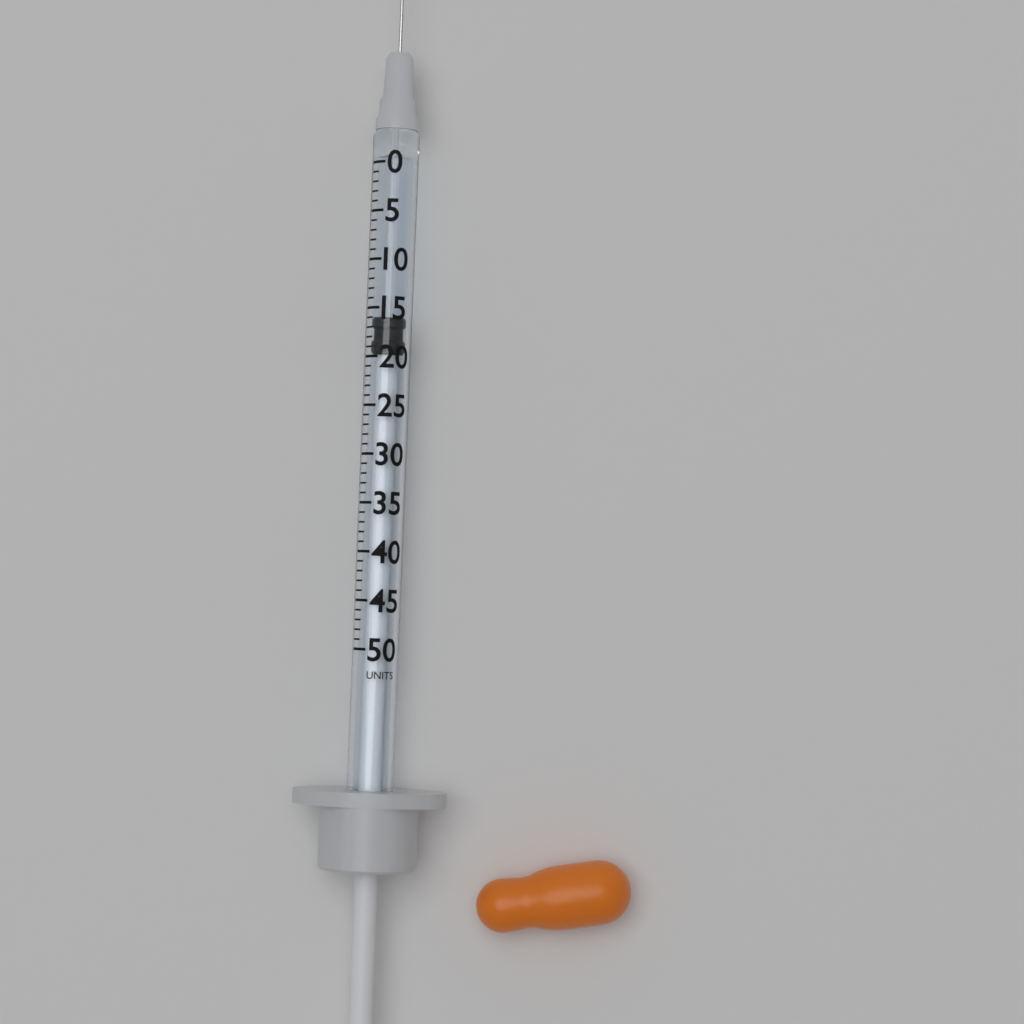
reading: 16 units
